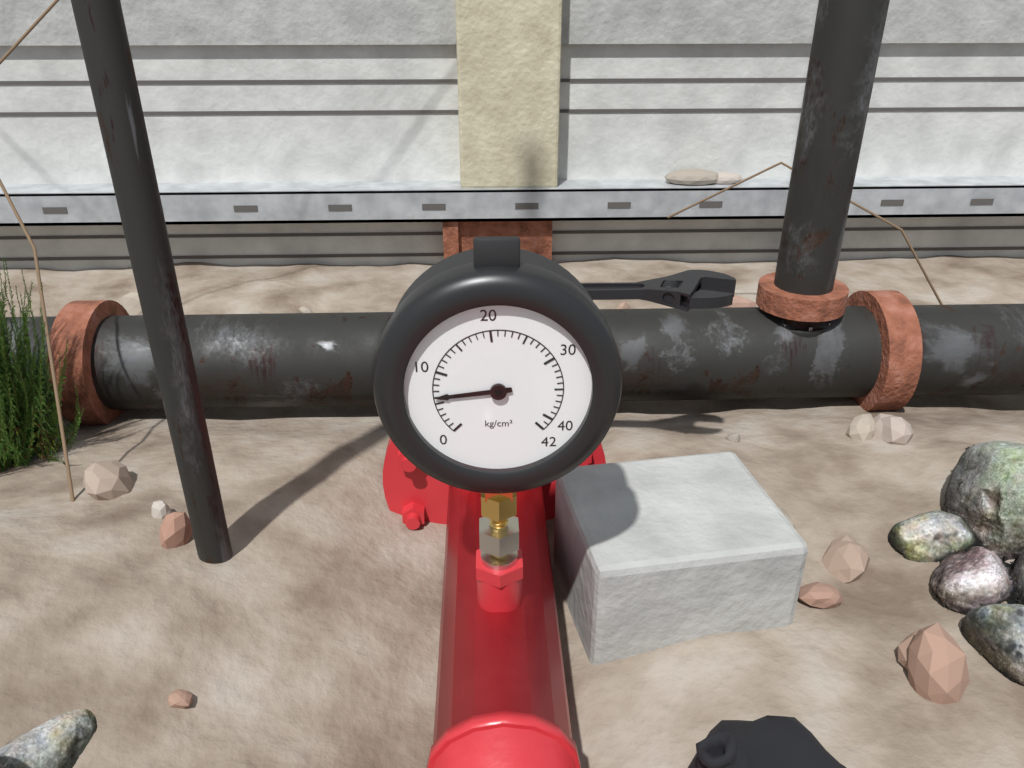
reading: 6 kg/cm²
